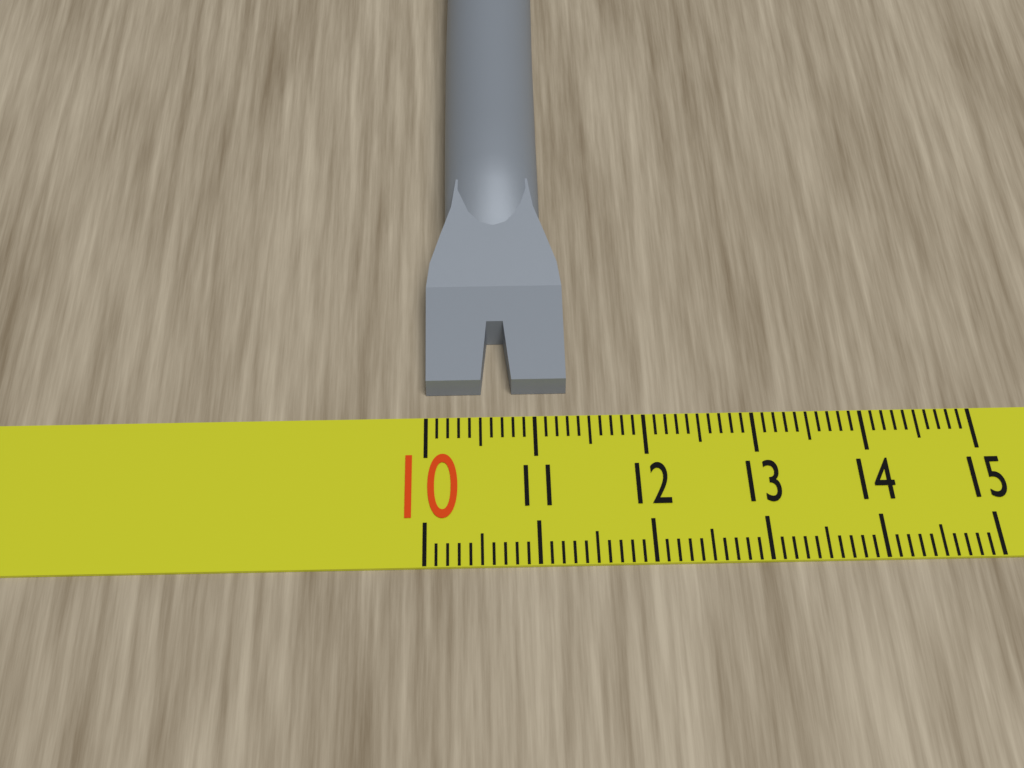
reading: 11.3 (no unit)
